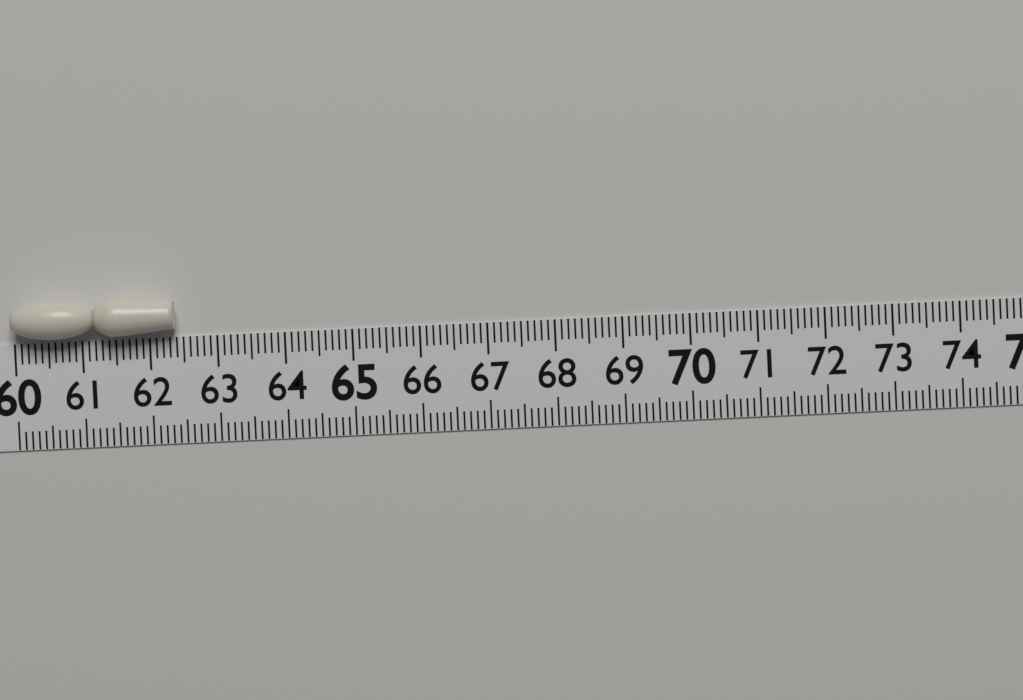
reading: 62.4 (no unit)
